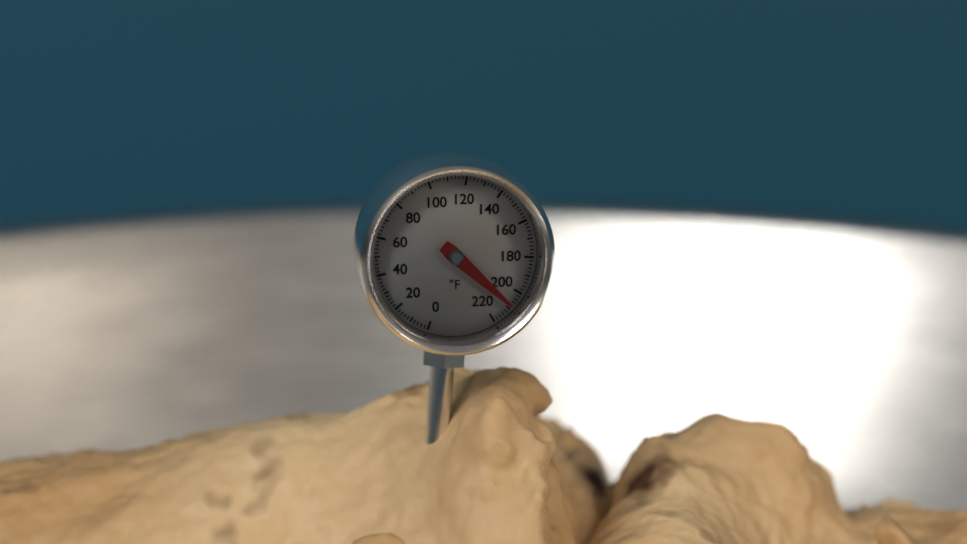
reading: 208 °F
